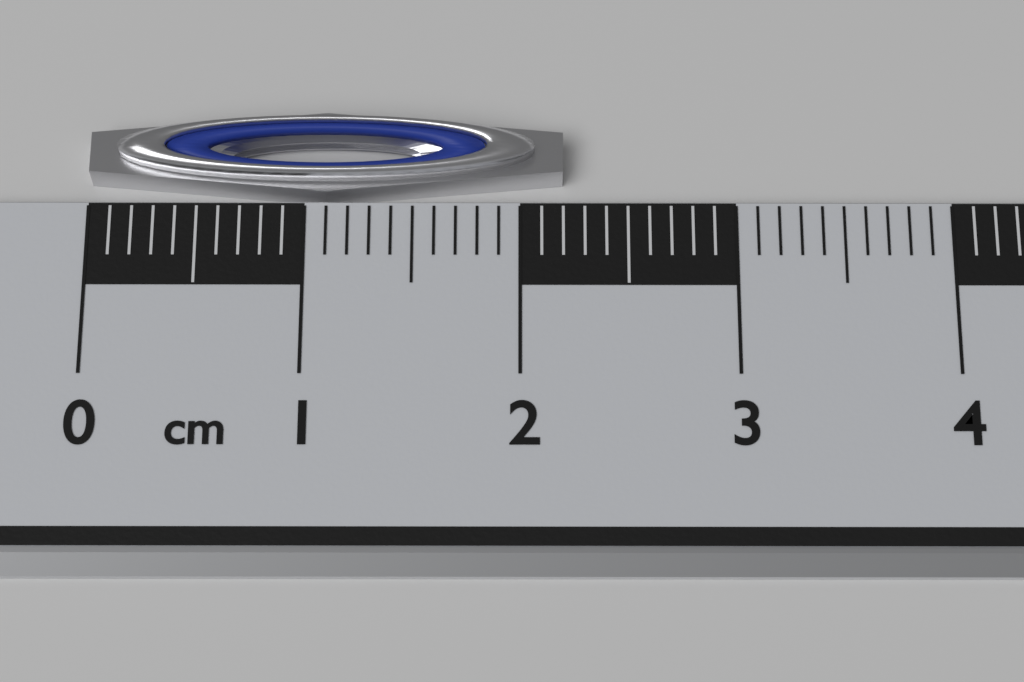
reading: 2.2 cm
